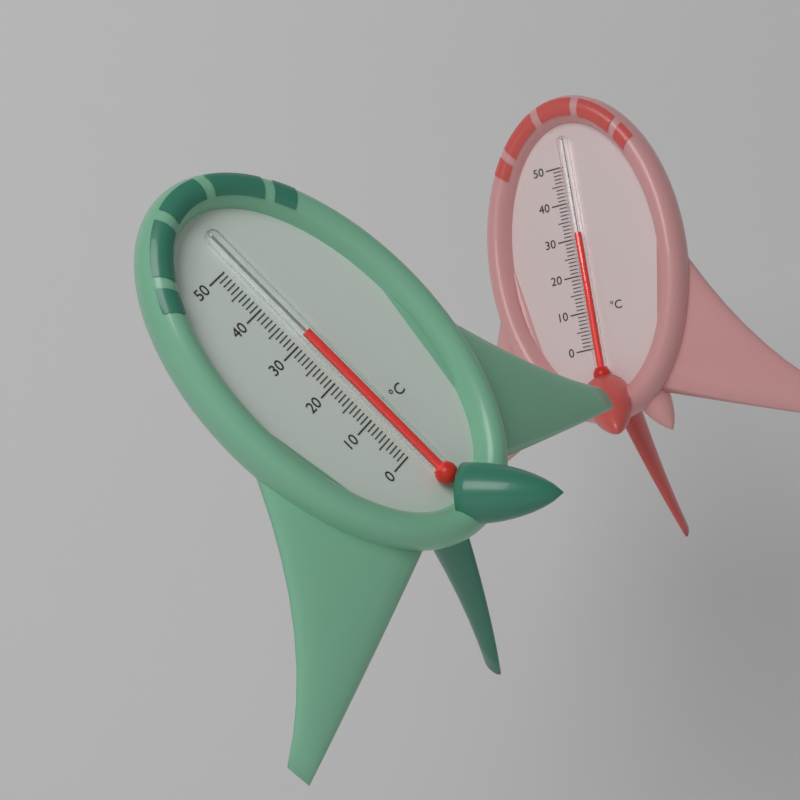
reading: 31 °C
